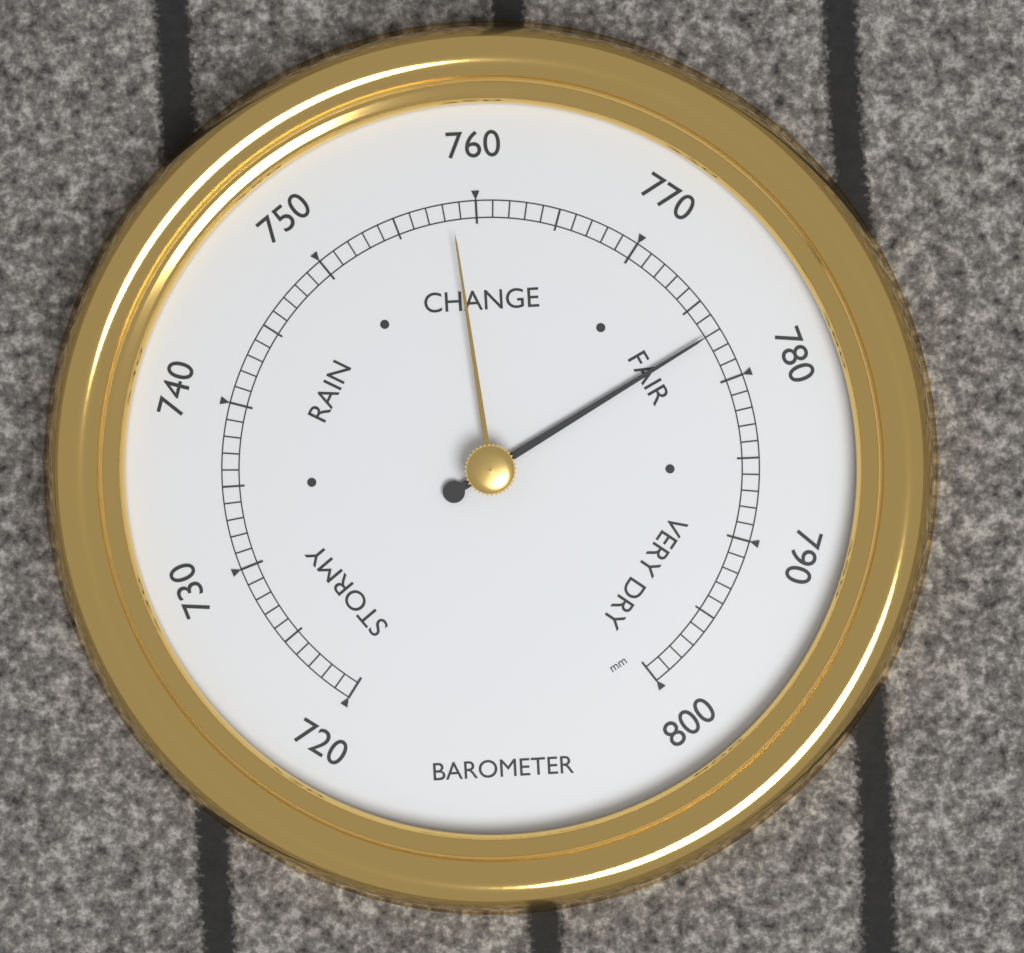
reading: 777 mm
